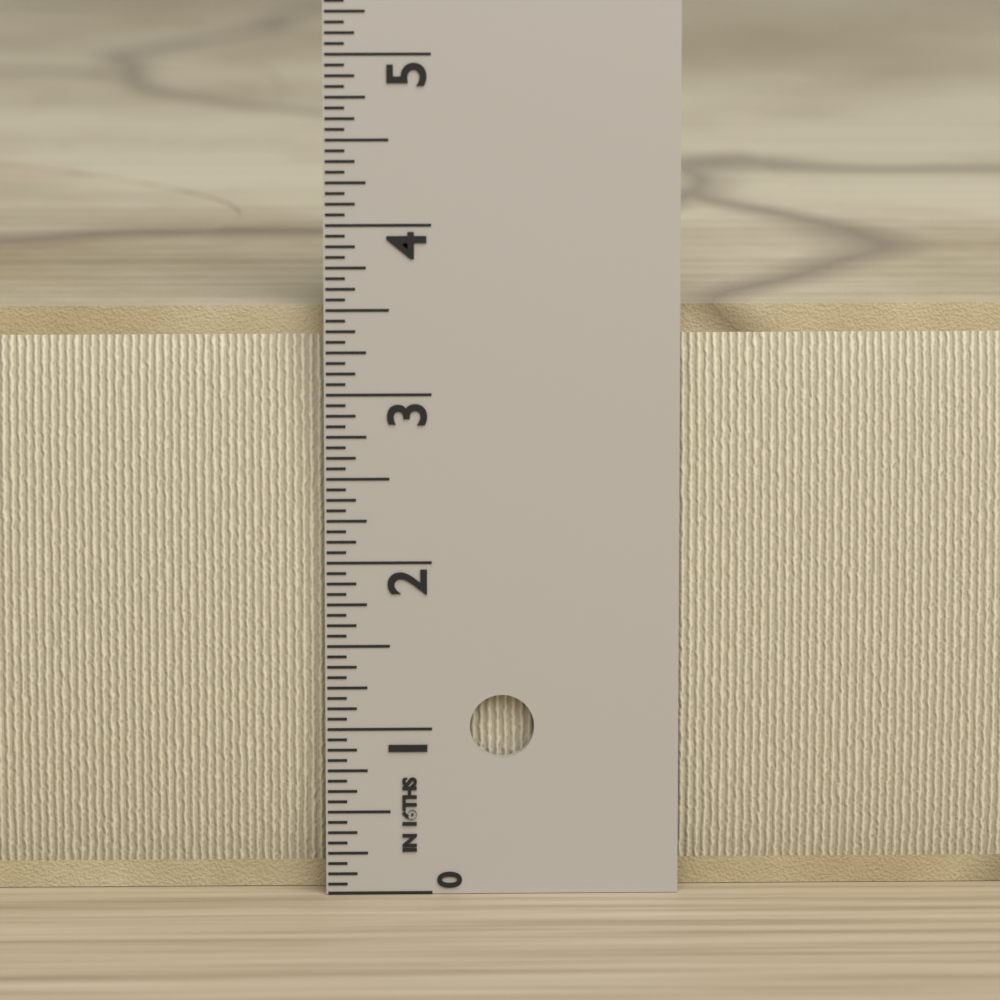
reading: 3.5000 in
